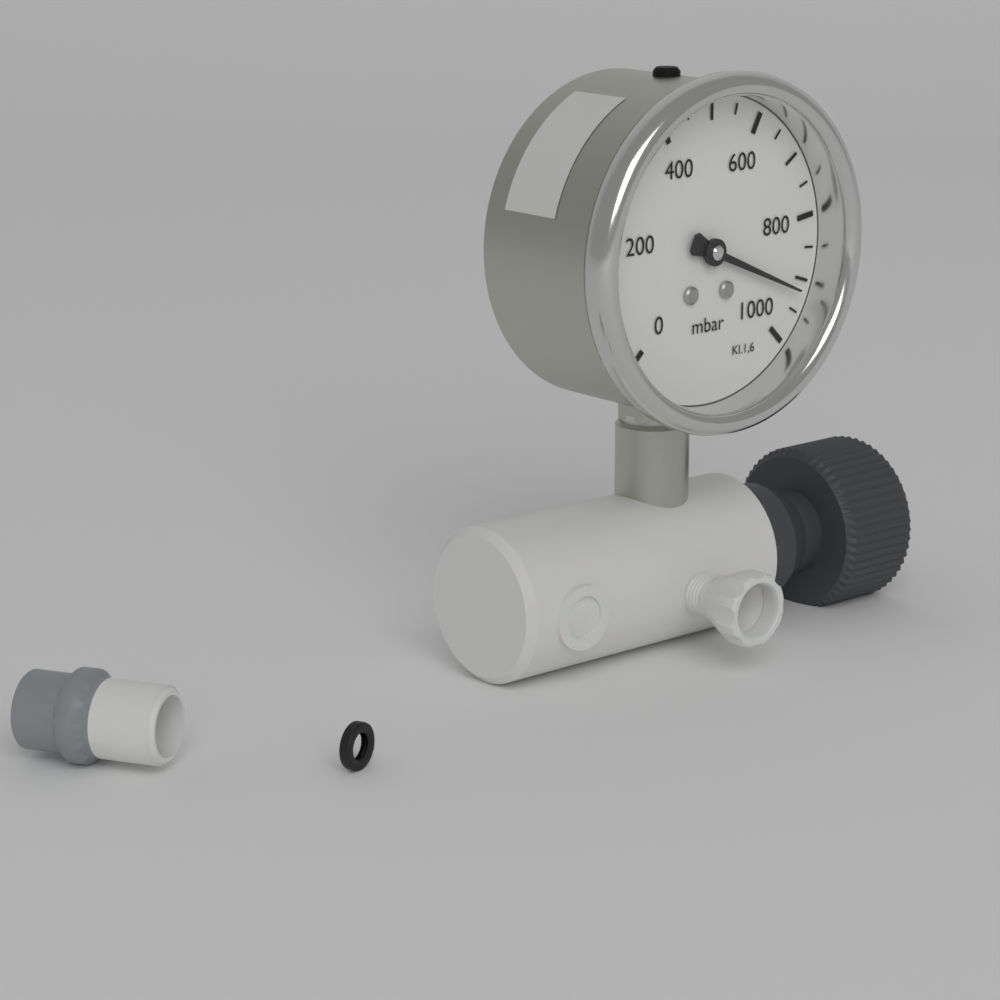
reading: 920 mbar
